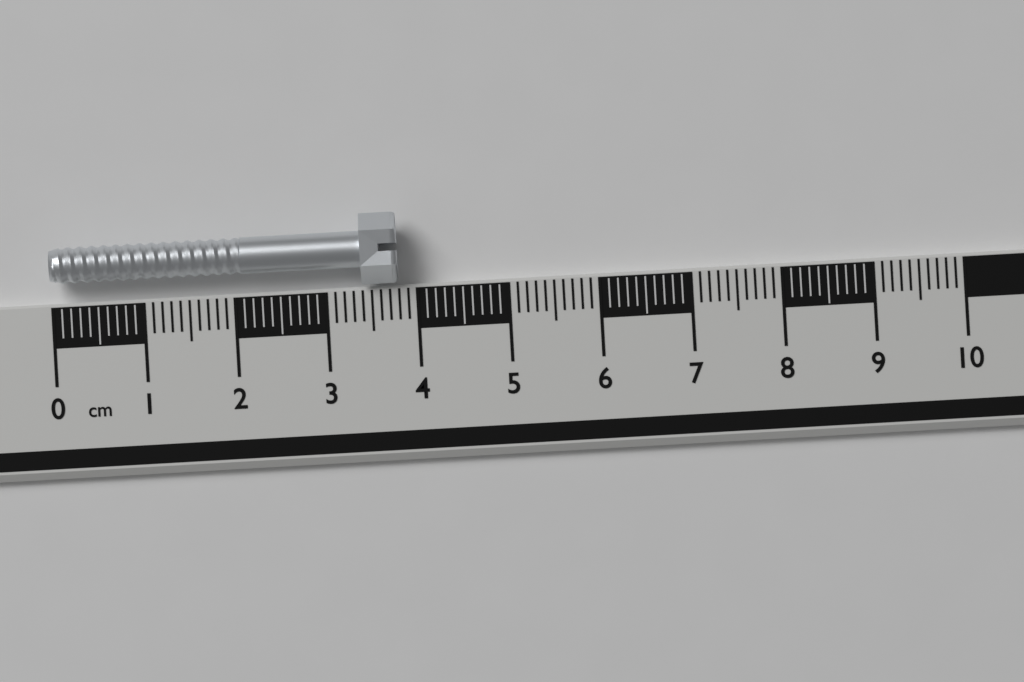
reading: 3.8 cm
